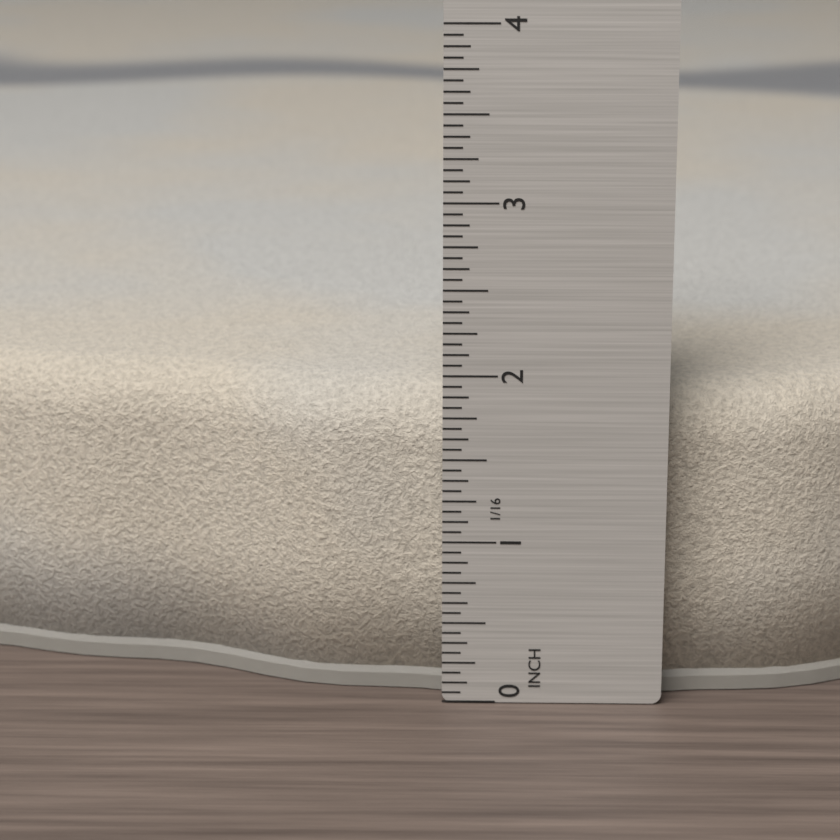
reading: 1.8750 in
